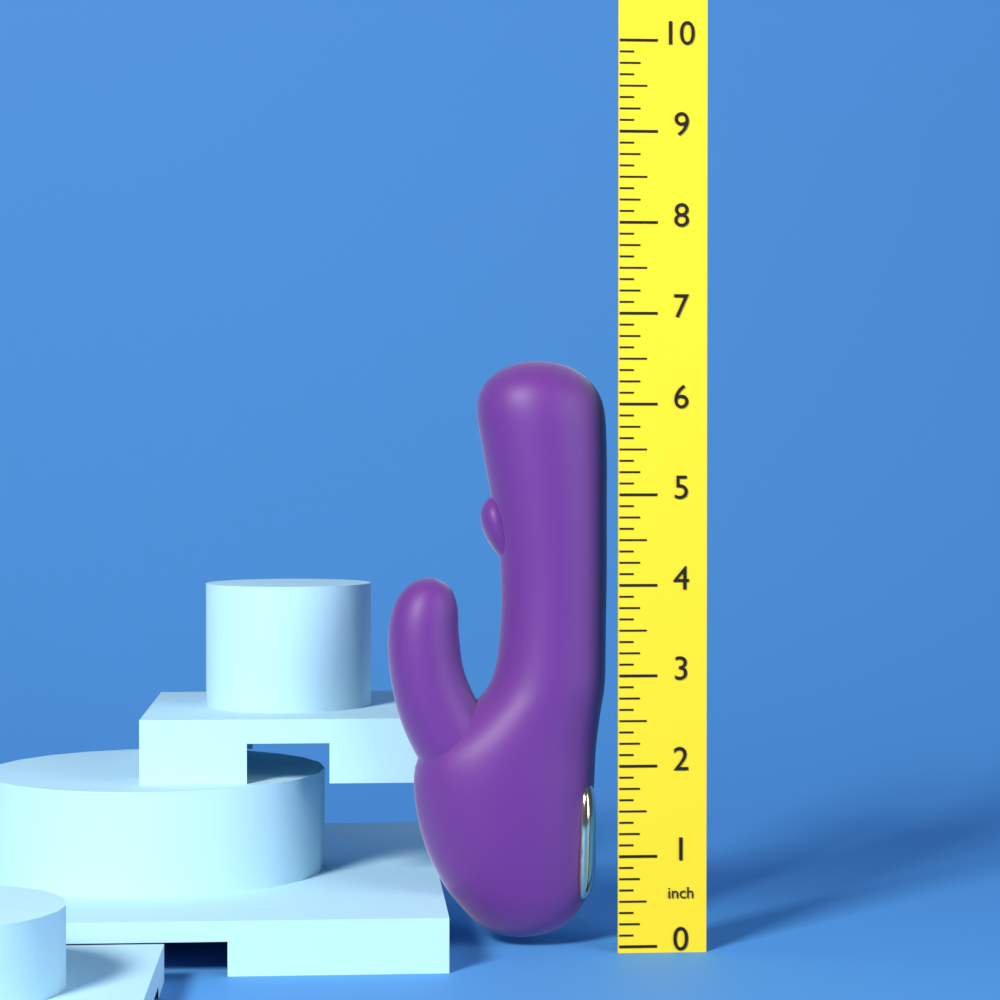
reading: 6.500 inch
